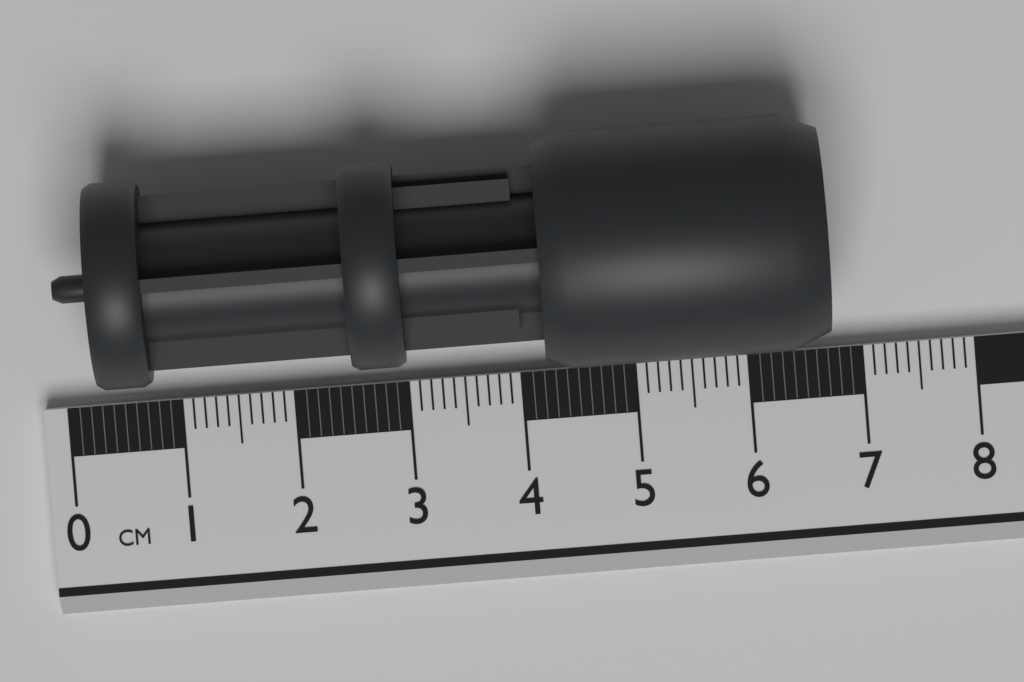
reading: 6.7 cm
